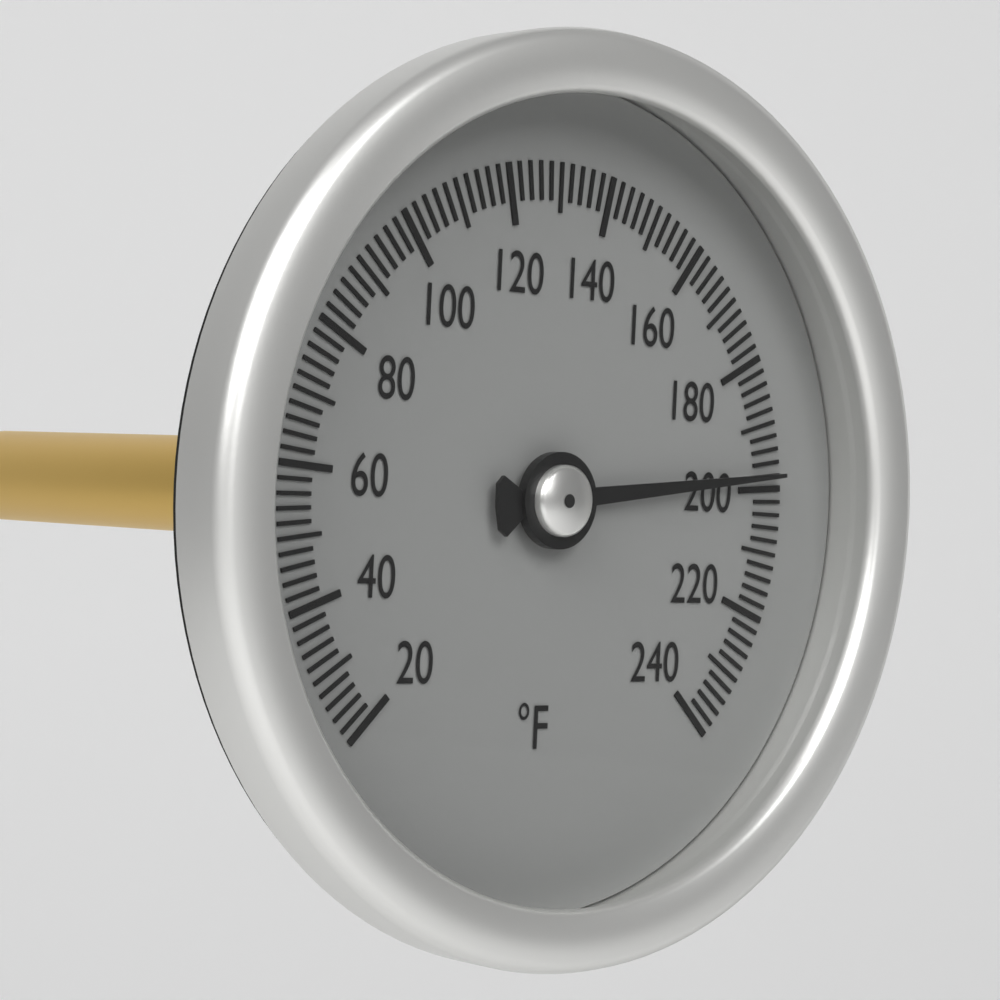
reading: 198 °F
